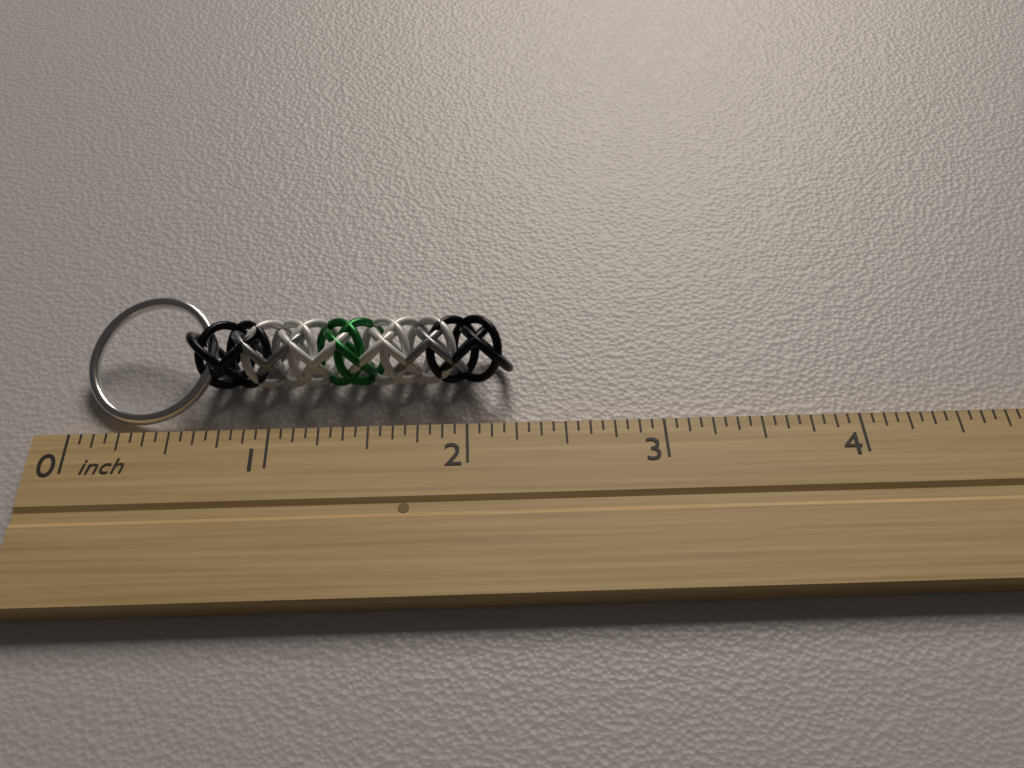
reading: 2.2500 inch
